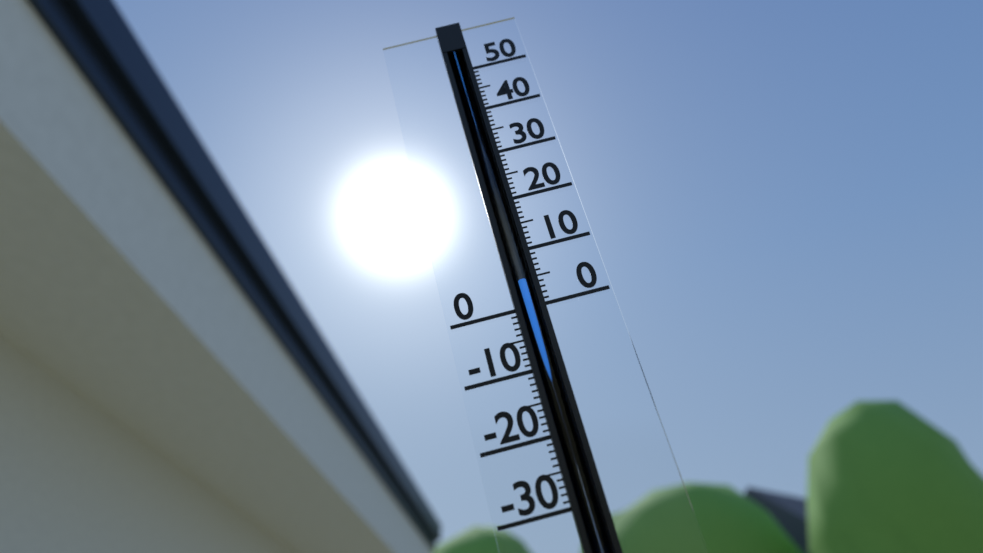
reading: 5 (no unit)
